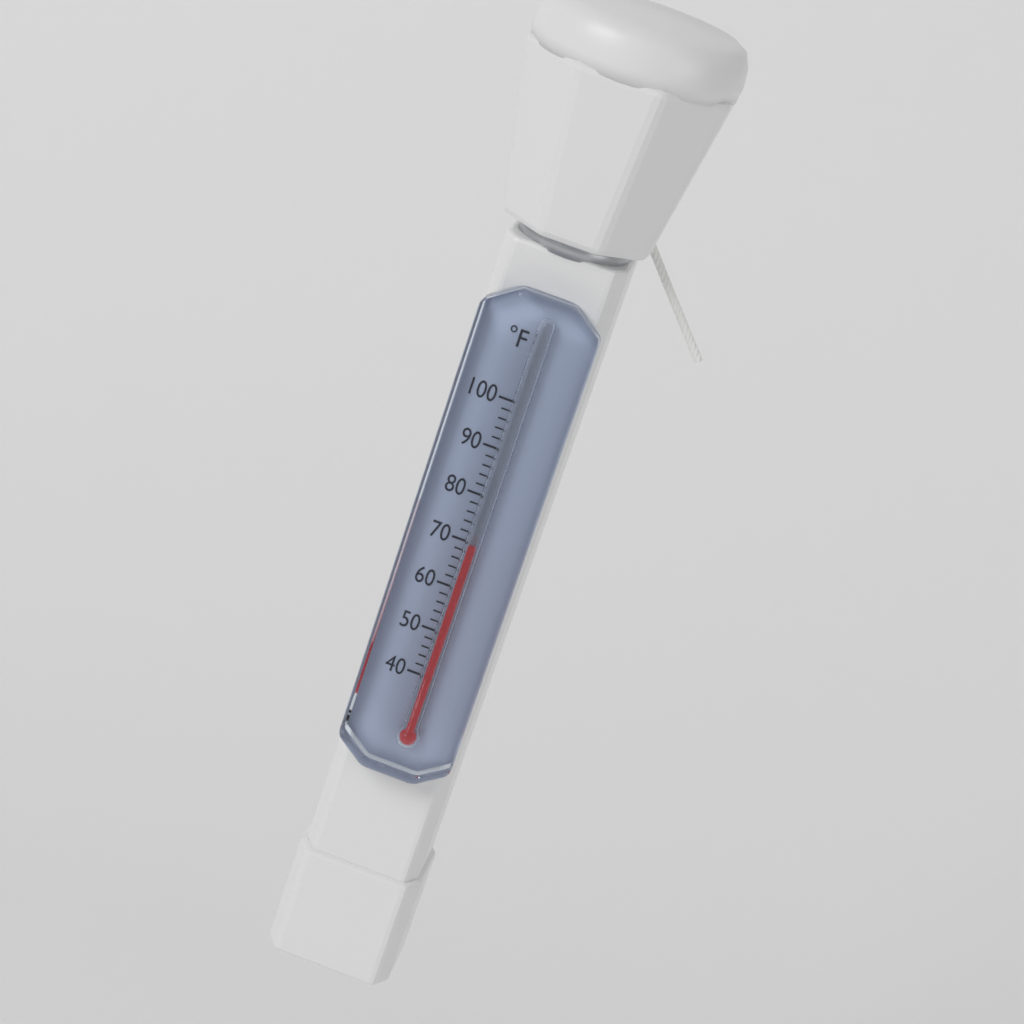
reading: 70 °F
